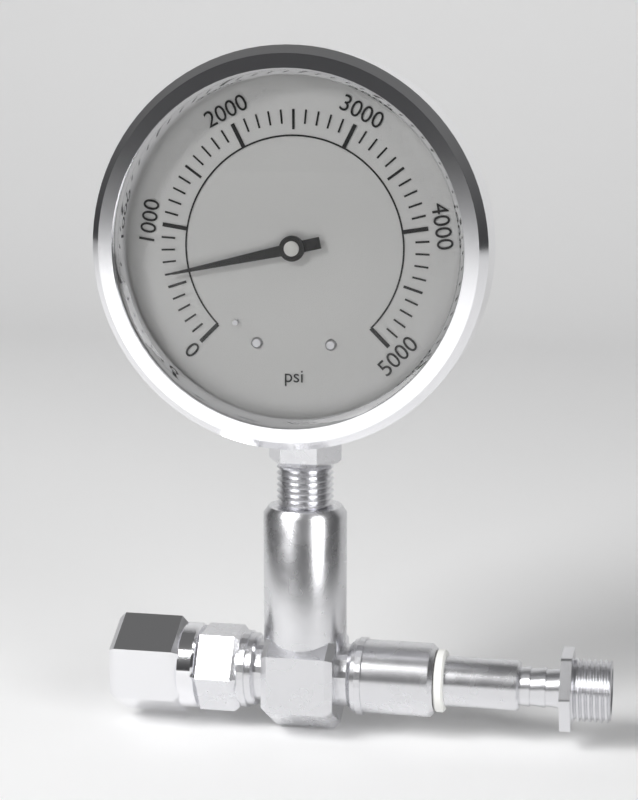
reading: 600 psi
